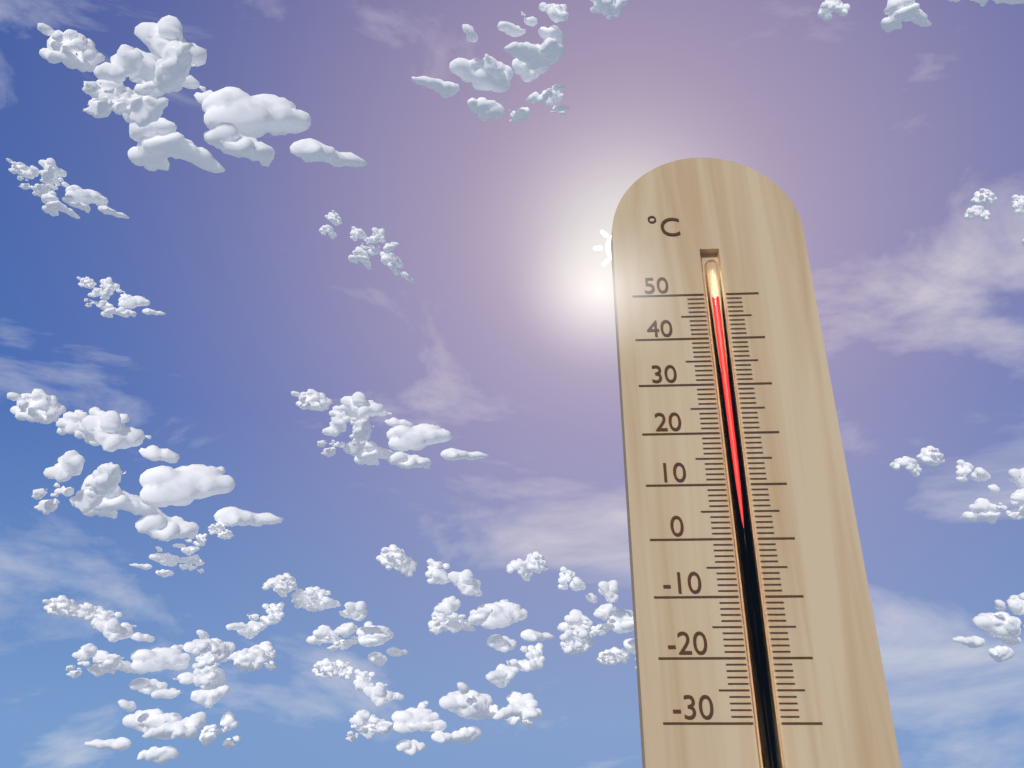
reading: 49 °C
